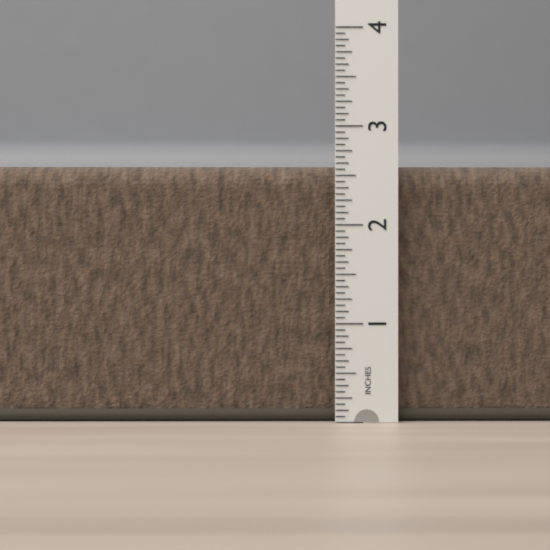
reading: 2.6250 in
